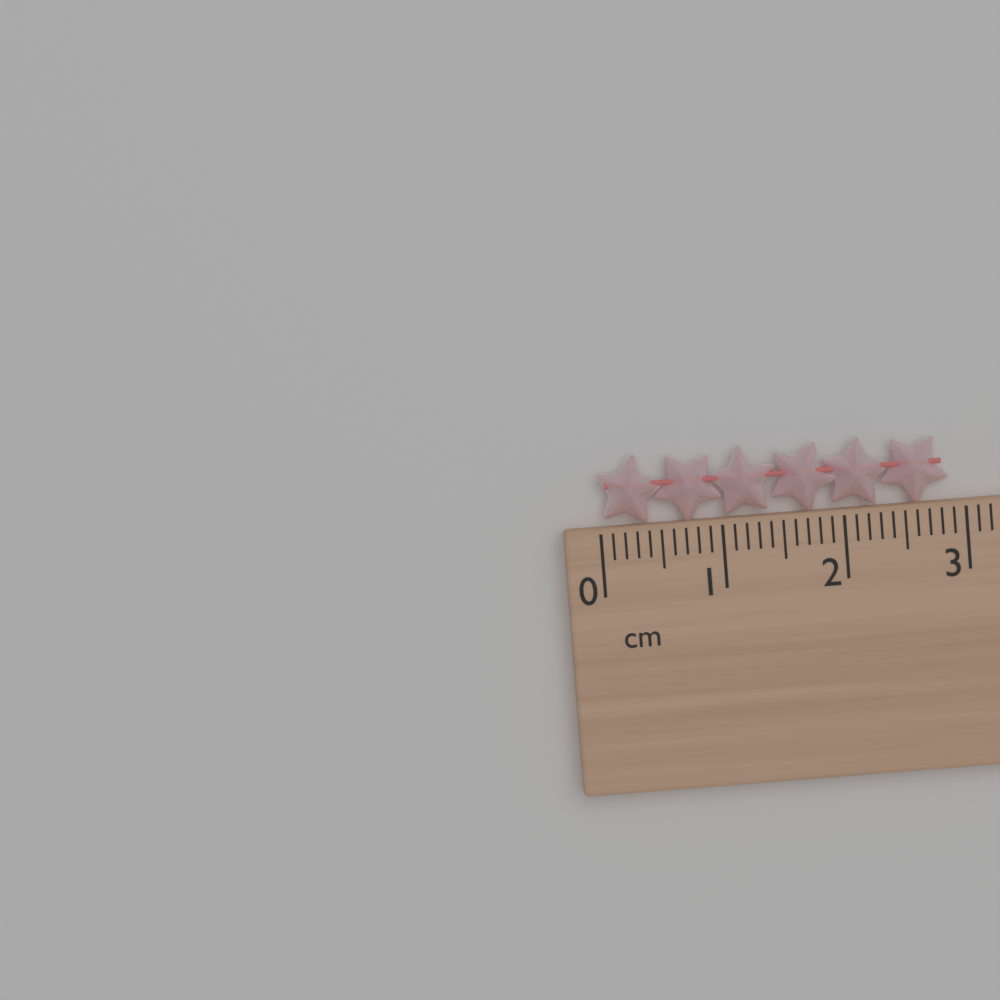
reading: 2.9 cm
